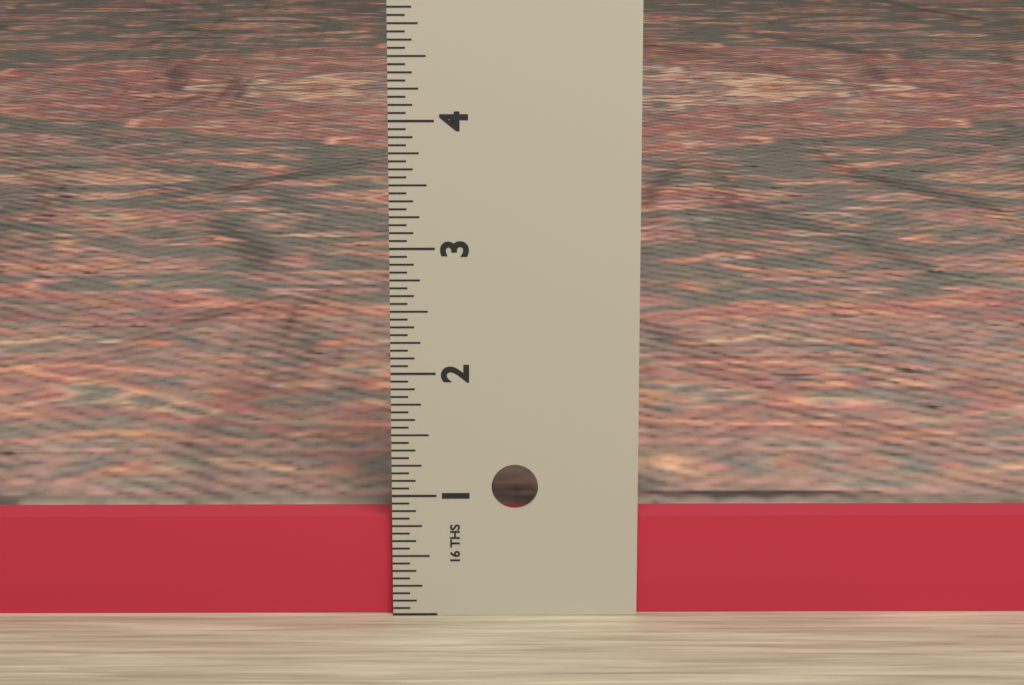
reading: 0.8125 in
